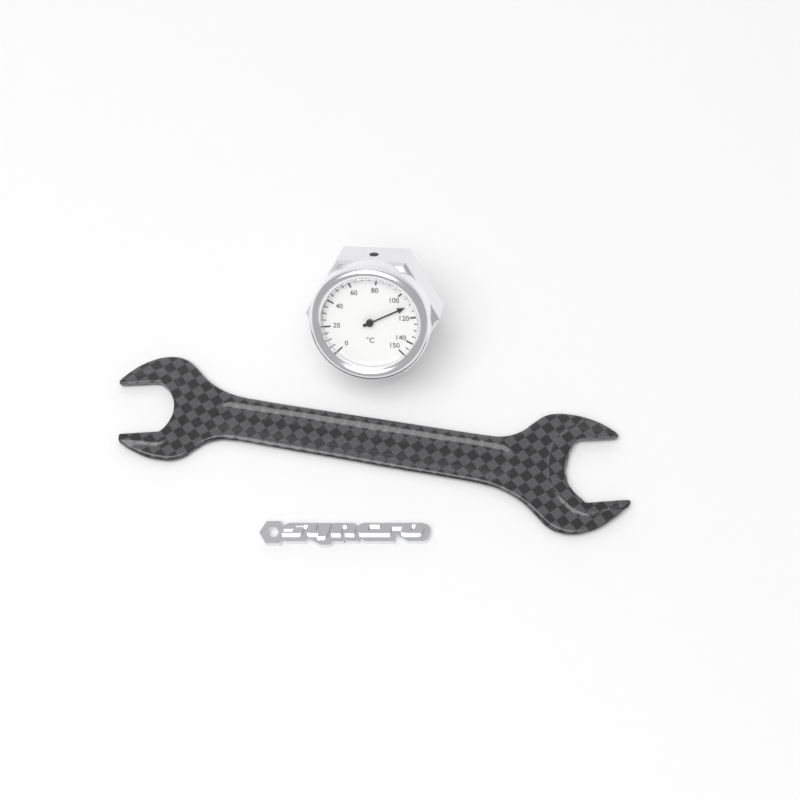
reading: 110 °C
